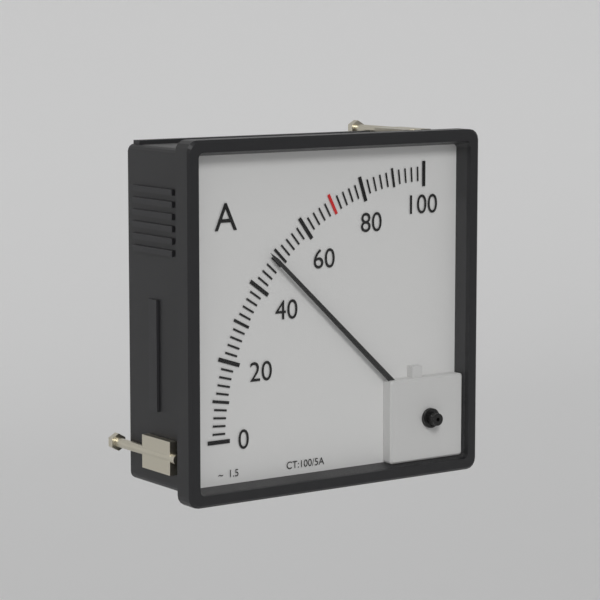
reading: 48 A
